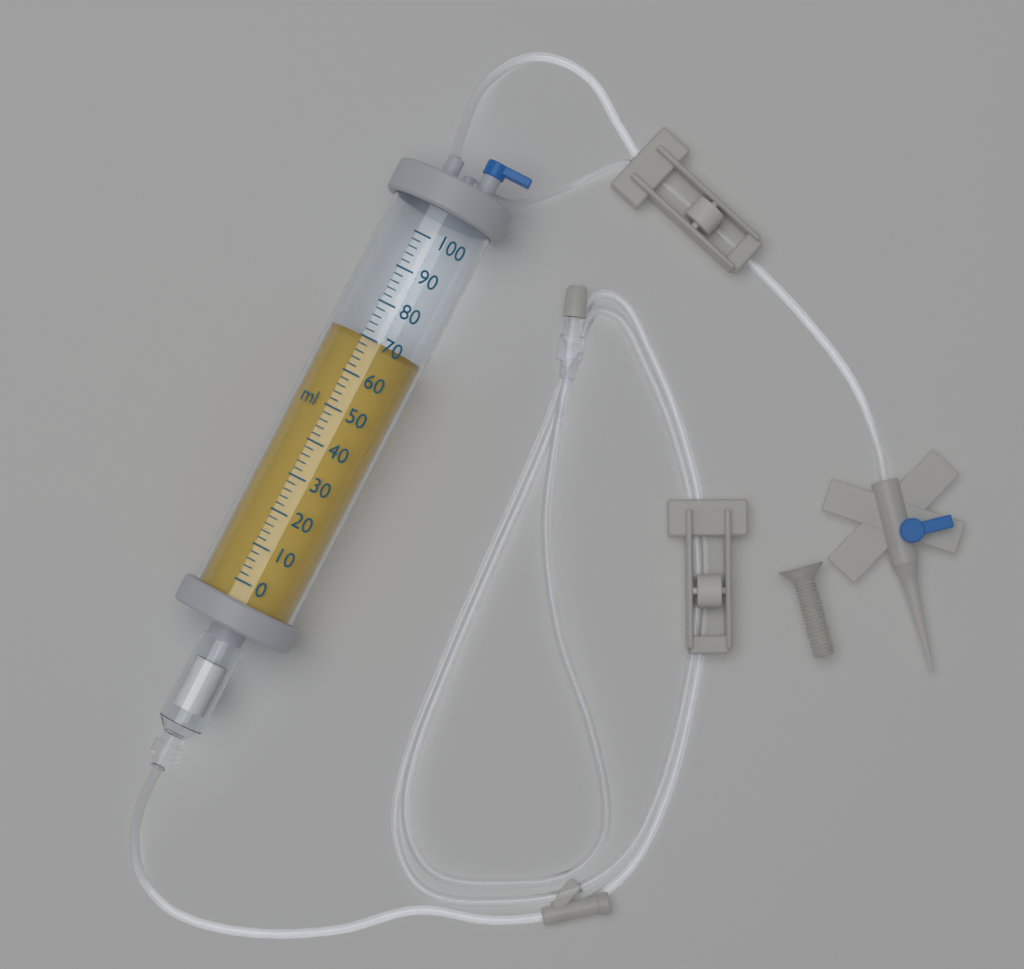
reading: 70 ml
